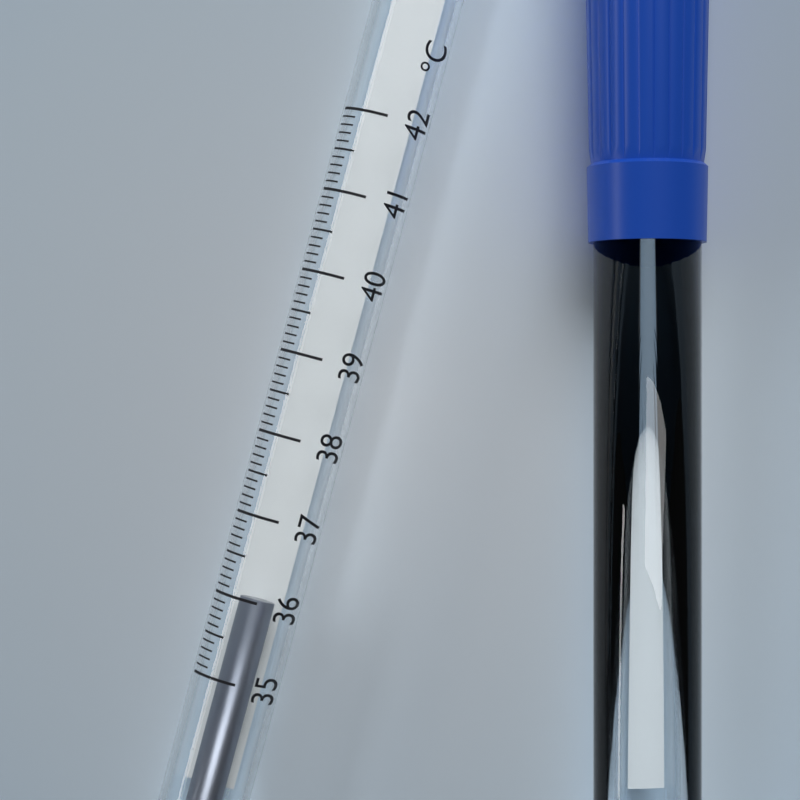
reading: 36.0 °C
